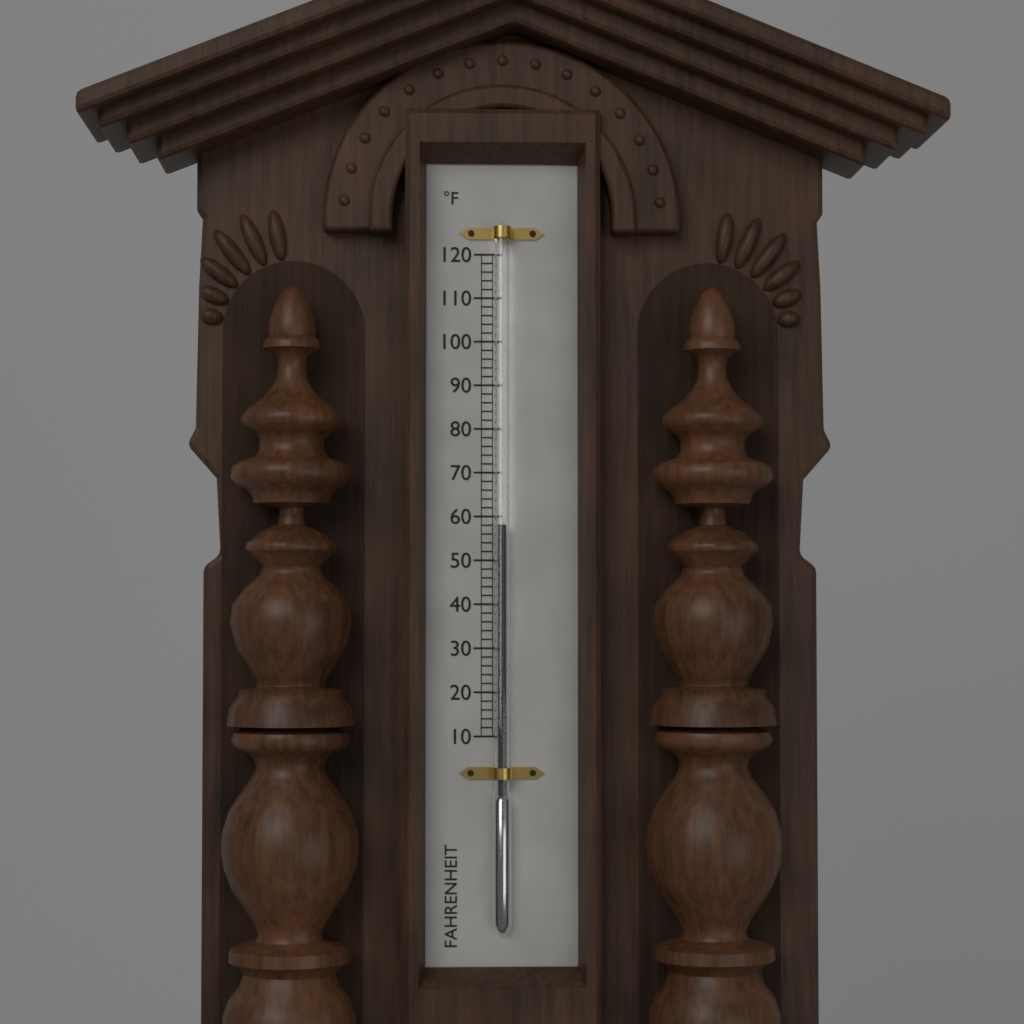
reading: 58 °F
